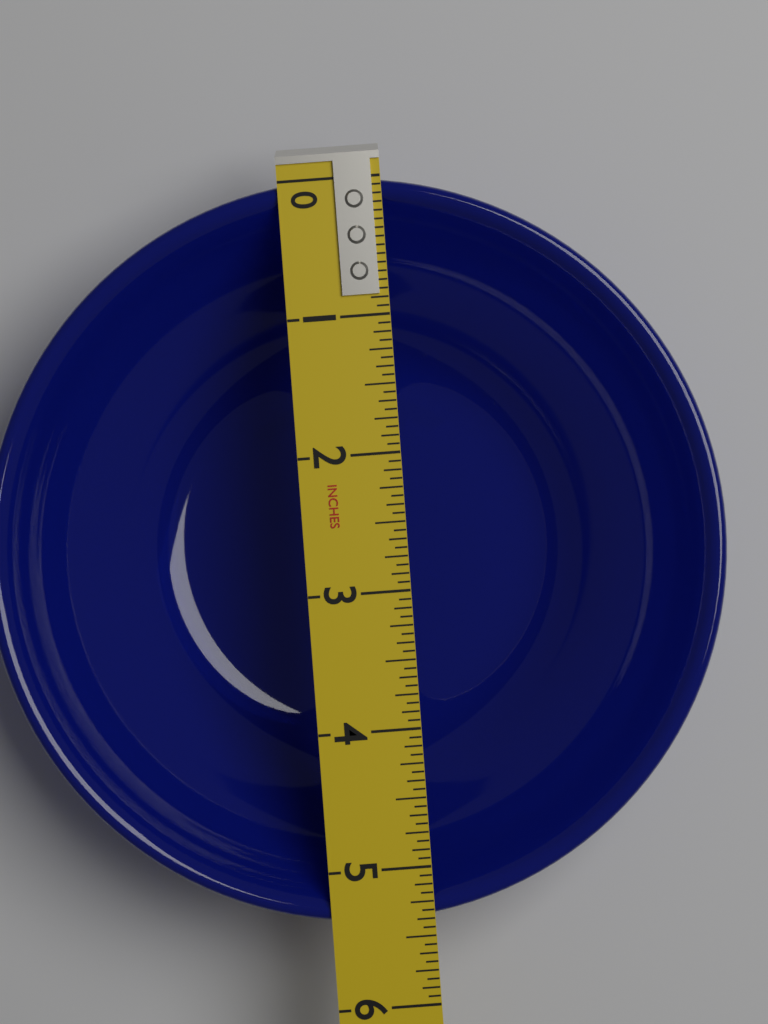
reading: 5.3750 in
